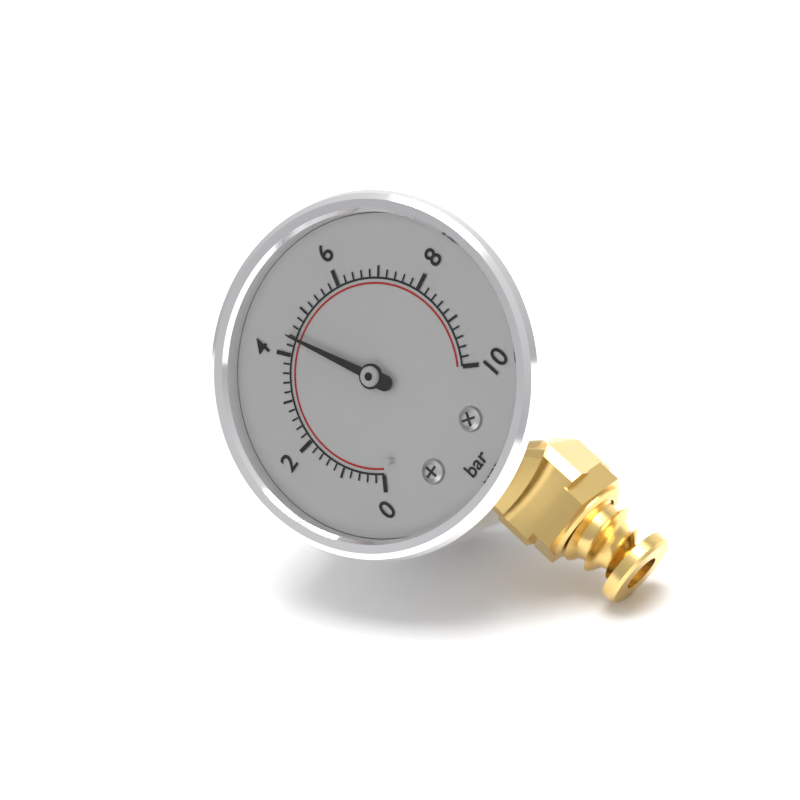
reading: 4.4 bar
